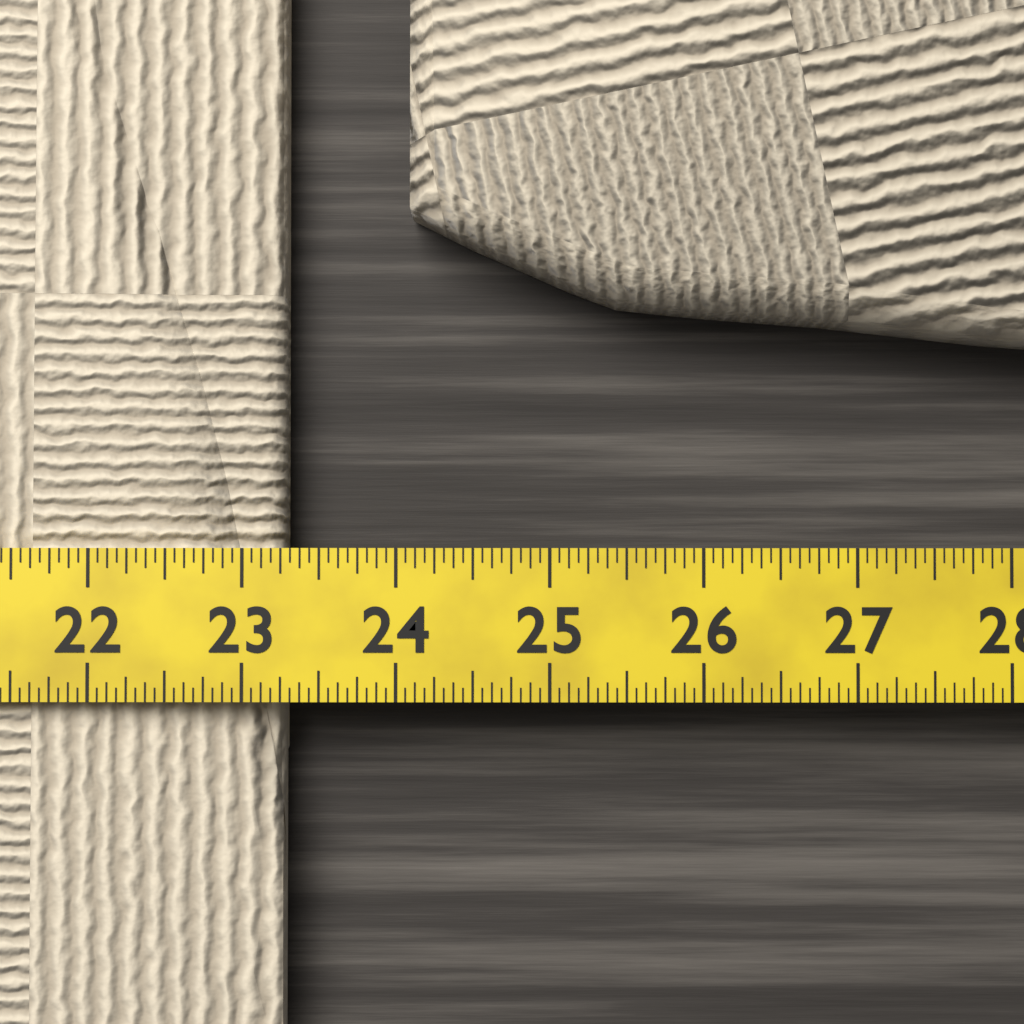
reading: 23.2500 (no unit)
